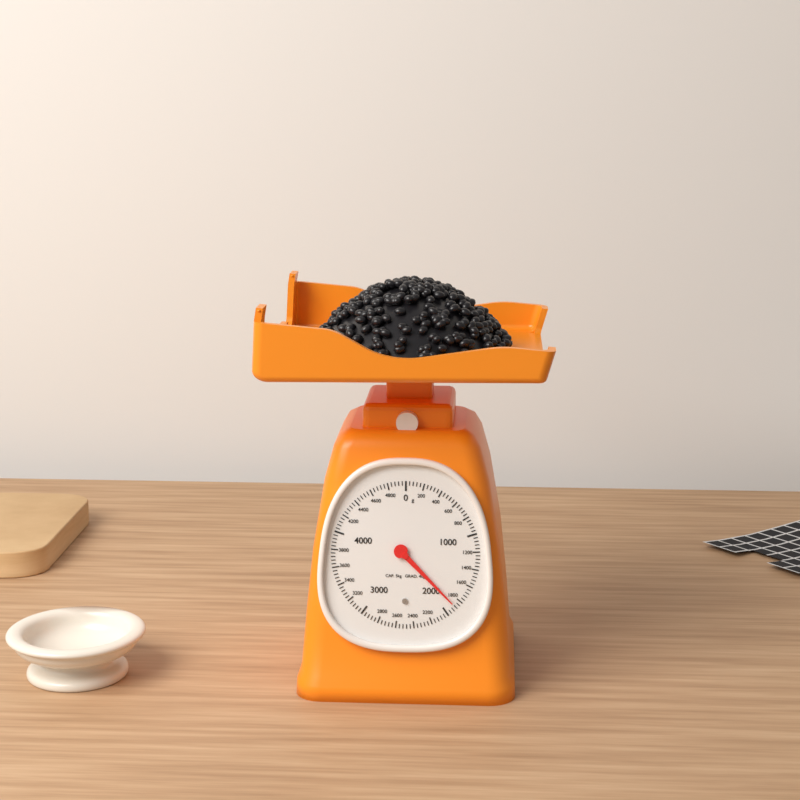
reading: 1880 g
